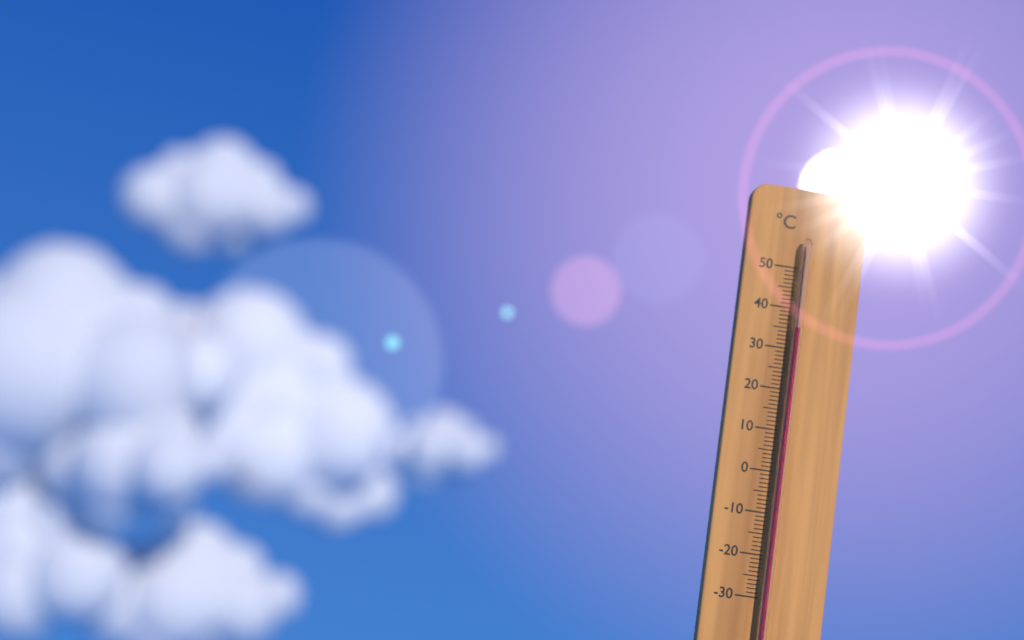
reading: 35 °C
